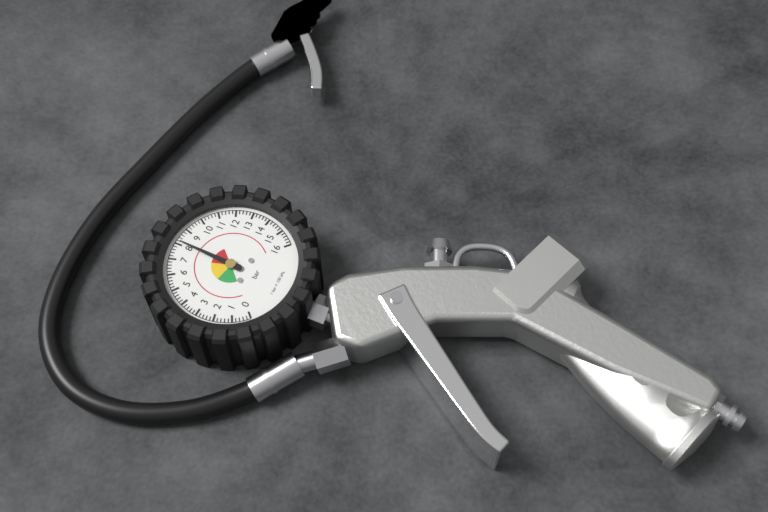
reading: 8.2 bar
